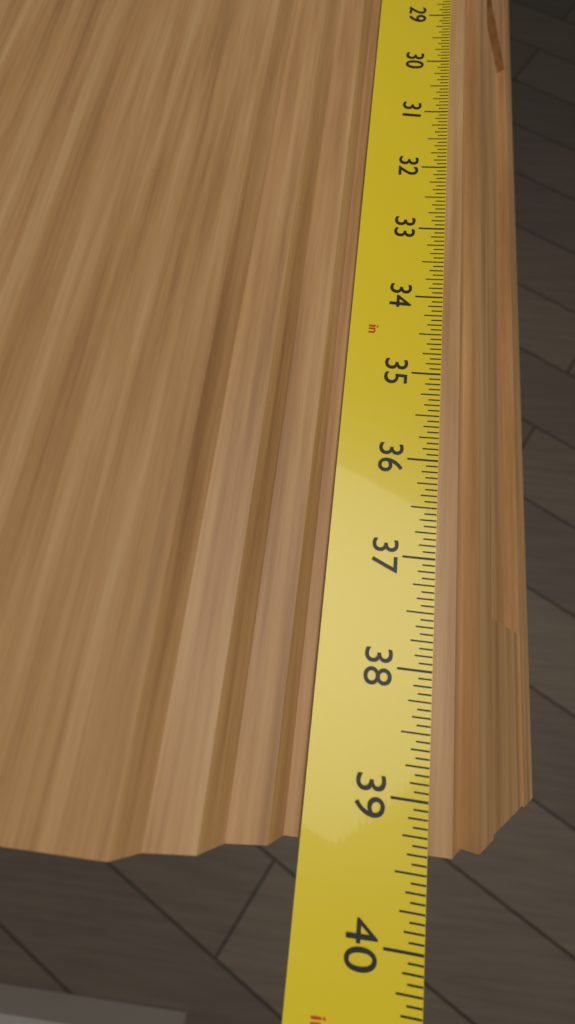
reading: 39.3750 in
